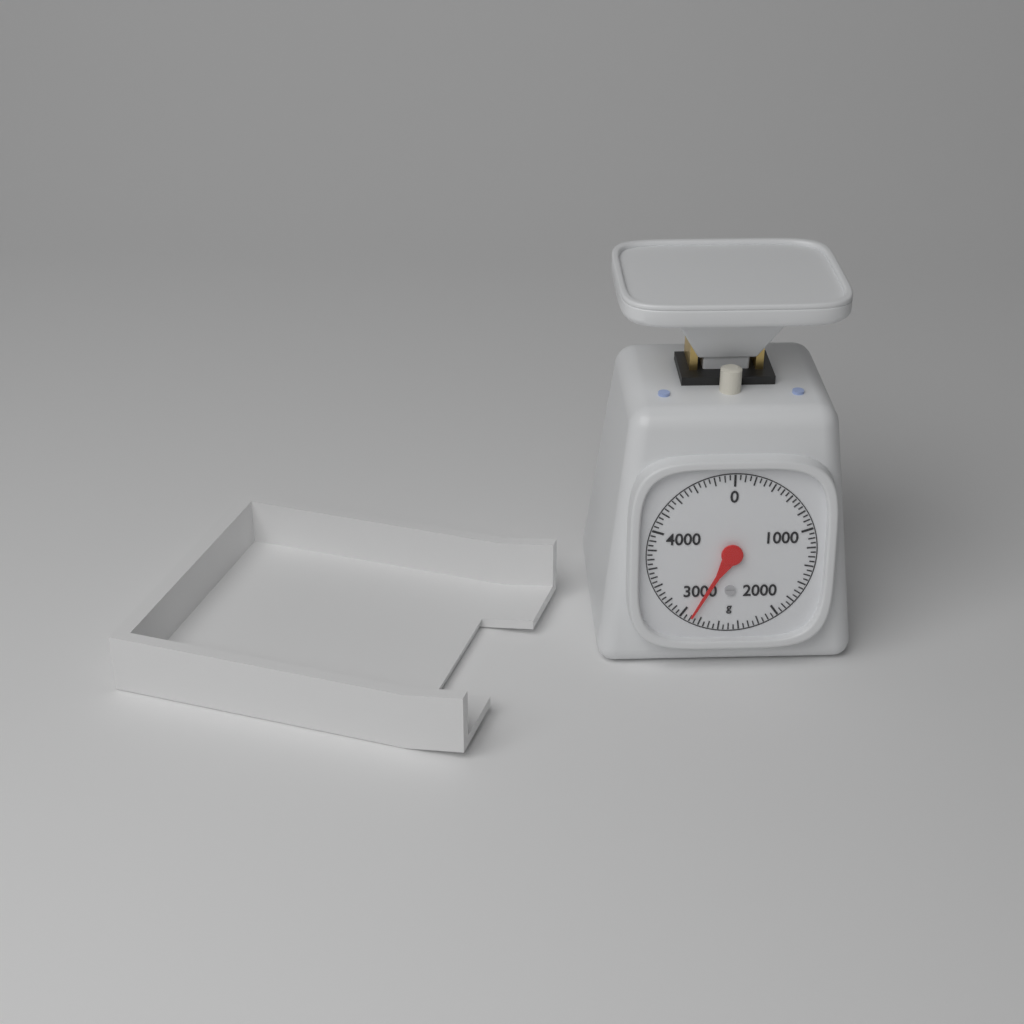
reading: 2900 g
